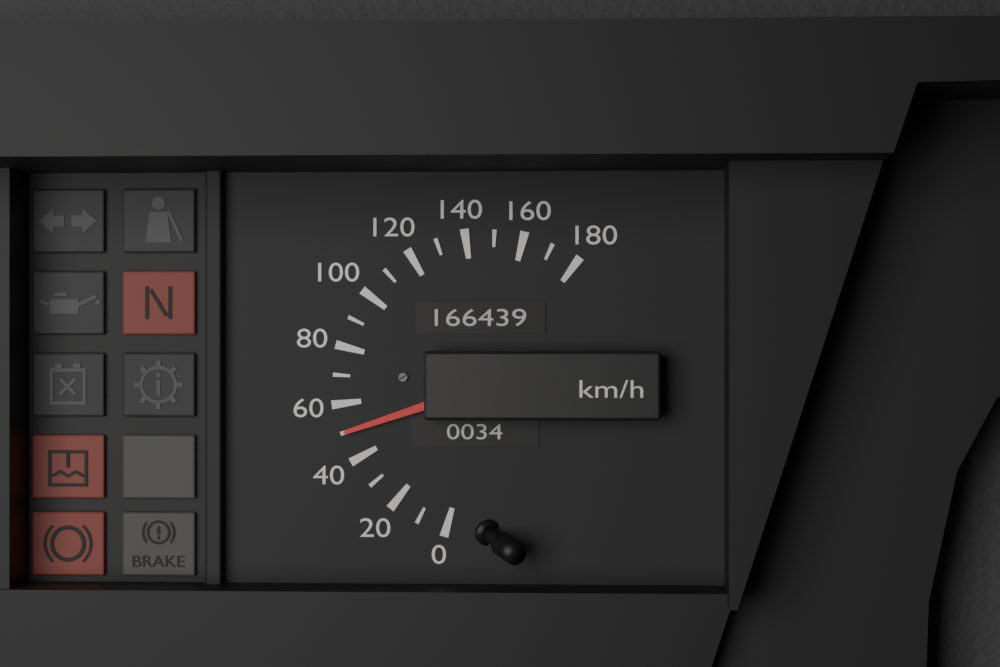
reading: 50 km/h
